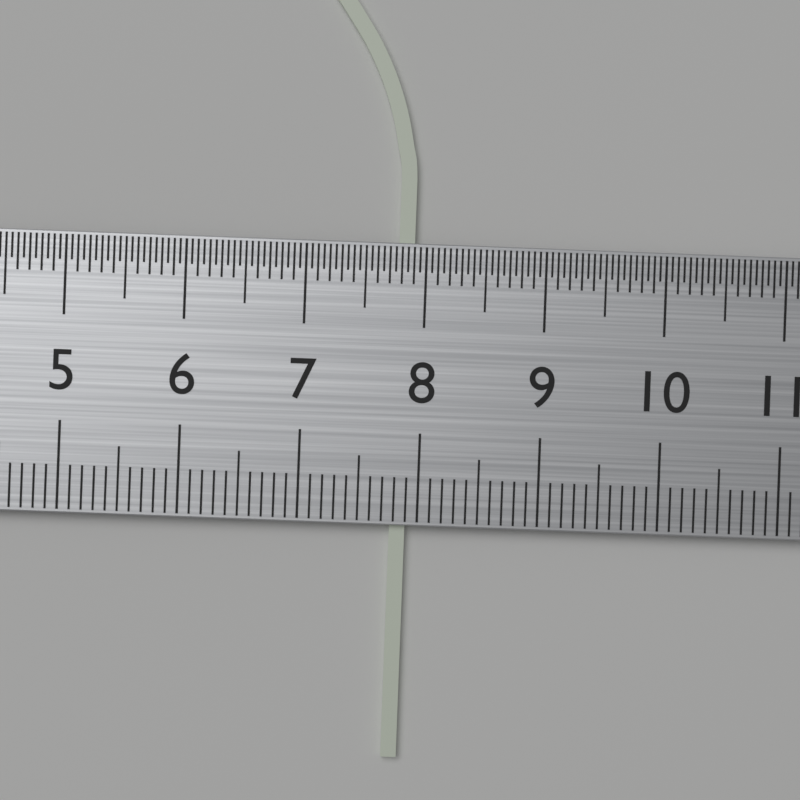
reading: 7.9 cm
